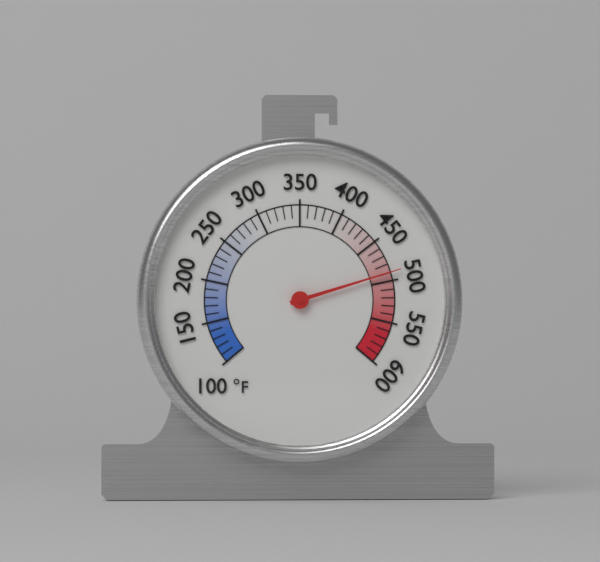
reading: 490 °F
